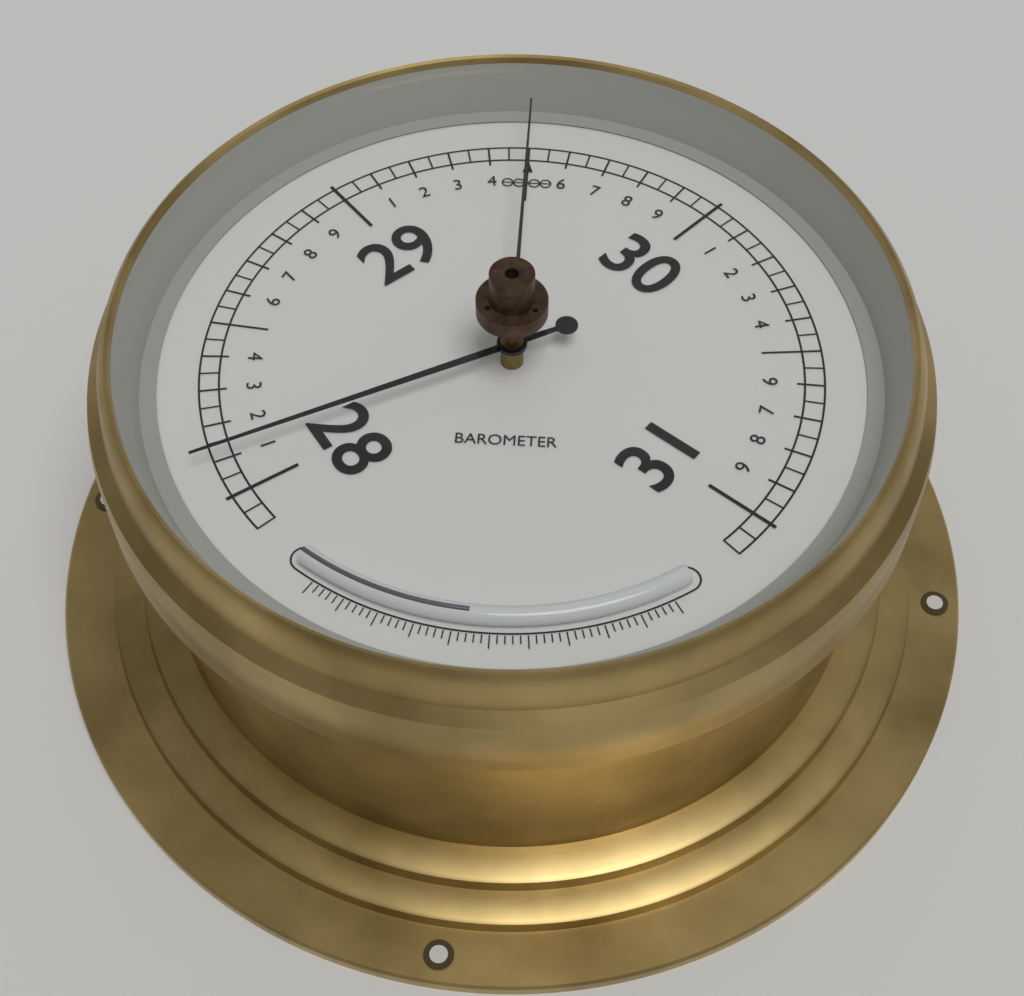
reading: 28.10 (no unit)
